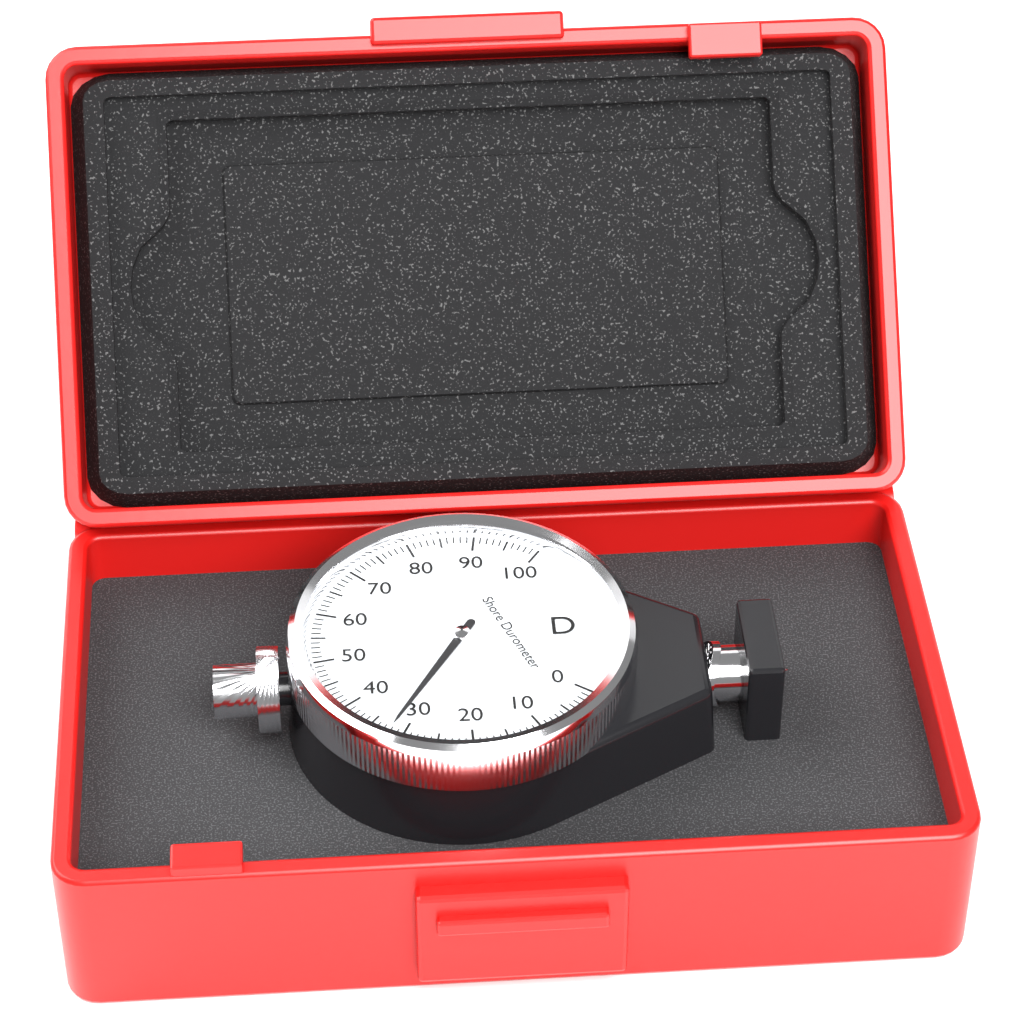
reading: 32 Shore D
